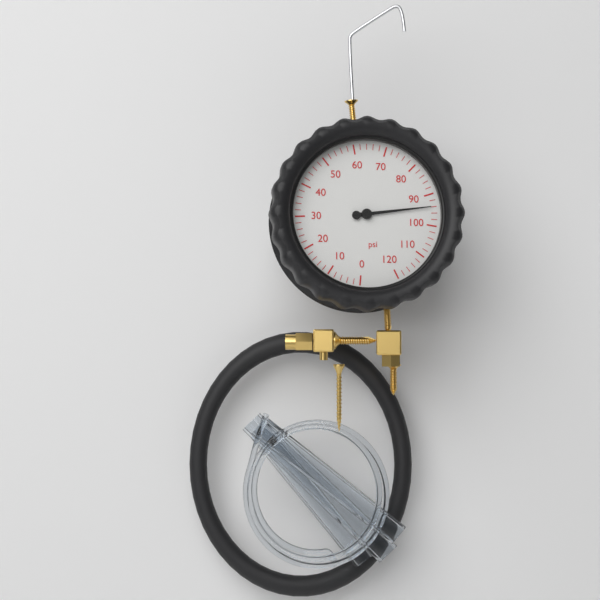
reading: 94 psi
